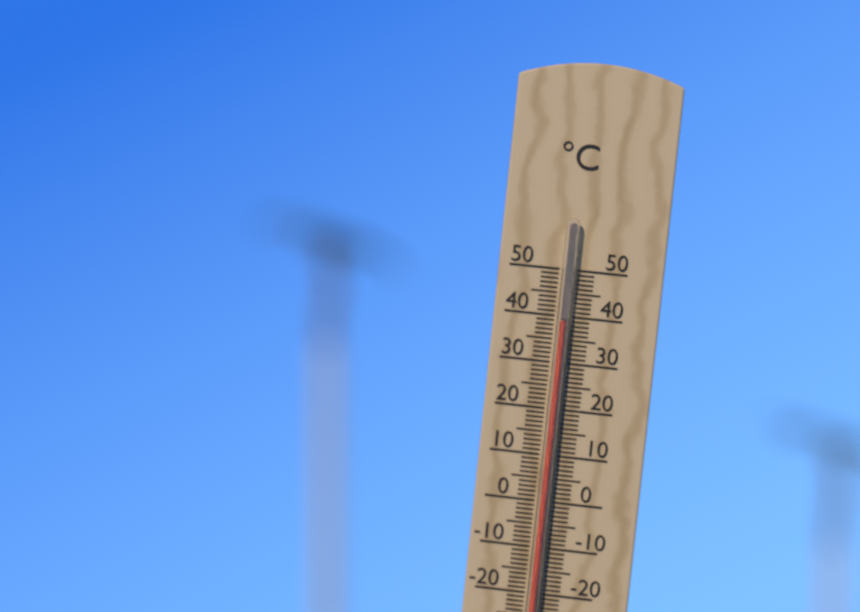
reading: 39 °C
